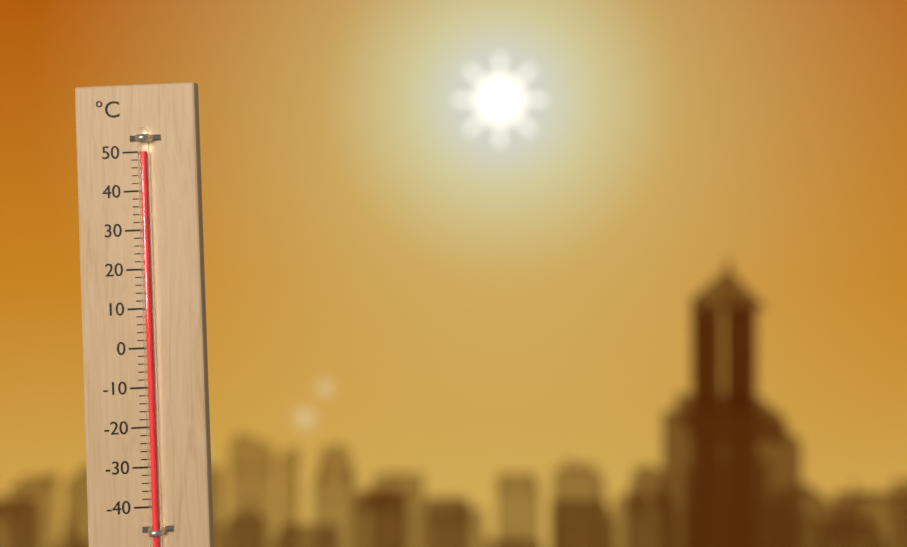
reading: 50 °C
